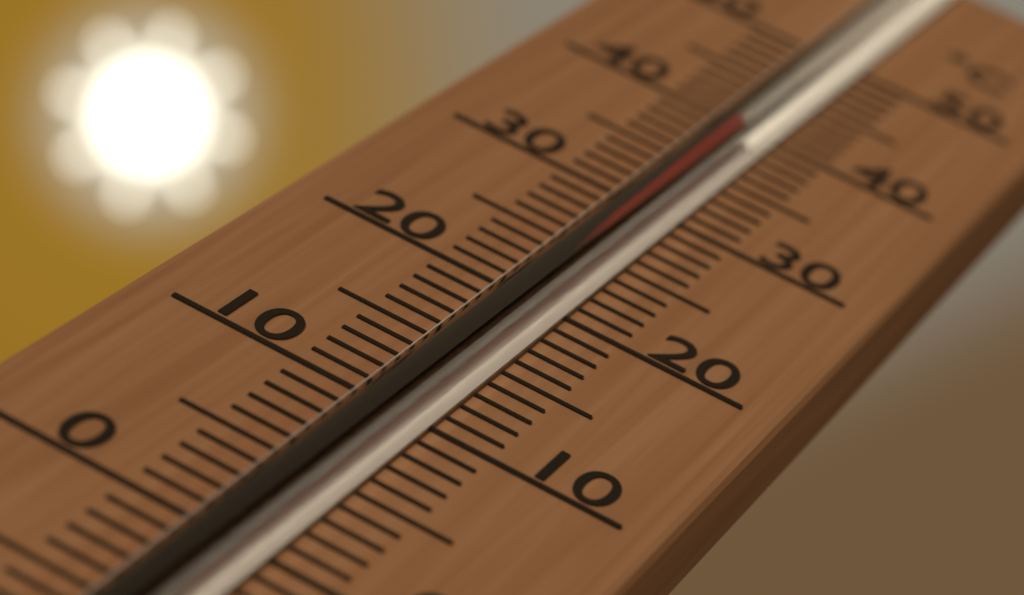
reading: 38 °C
